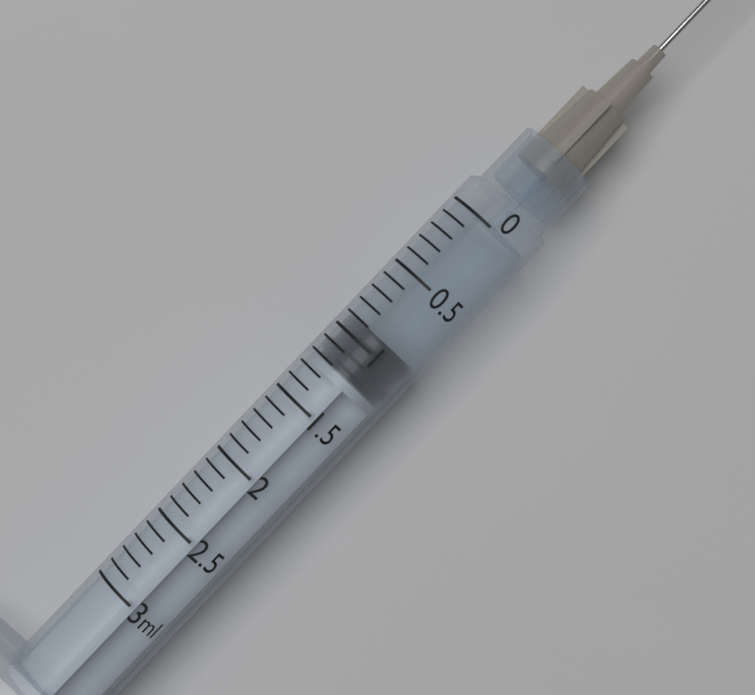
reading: 0.9 ml
